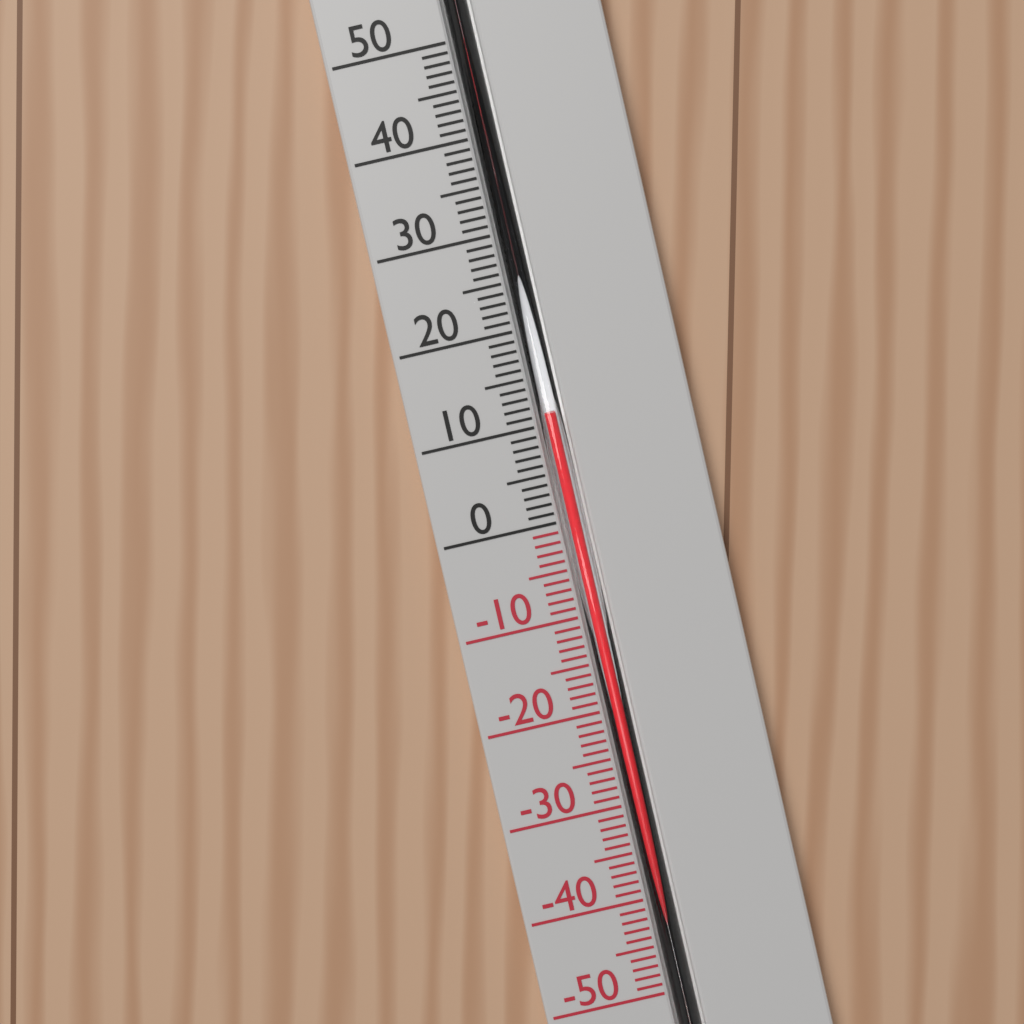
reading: 11 °C
